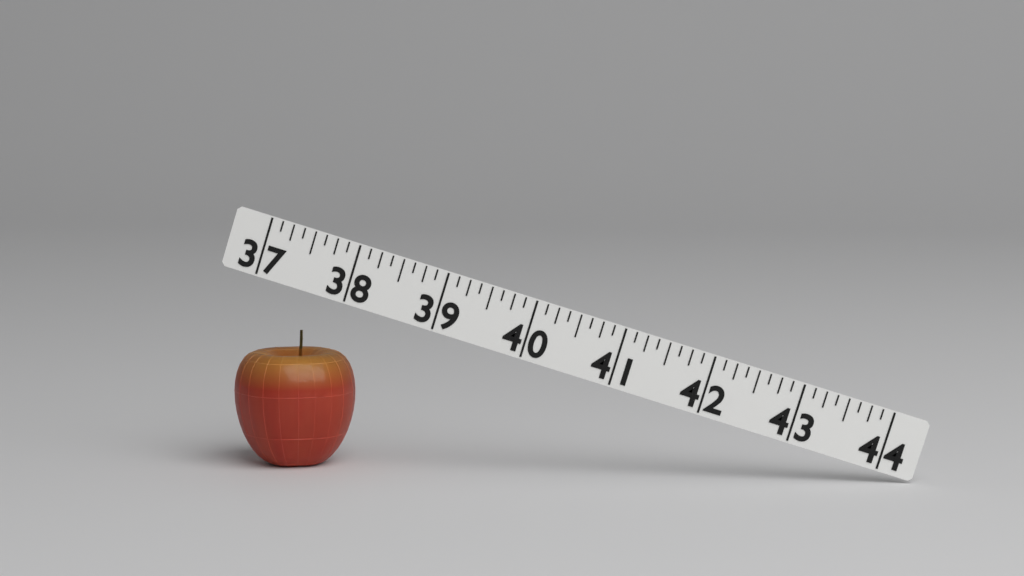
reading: 38.375 (no unit)
